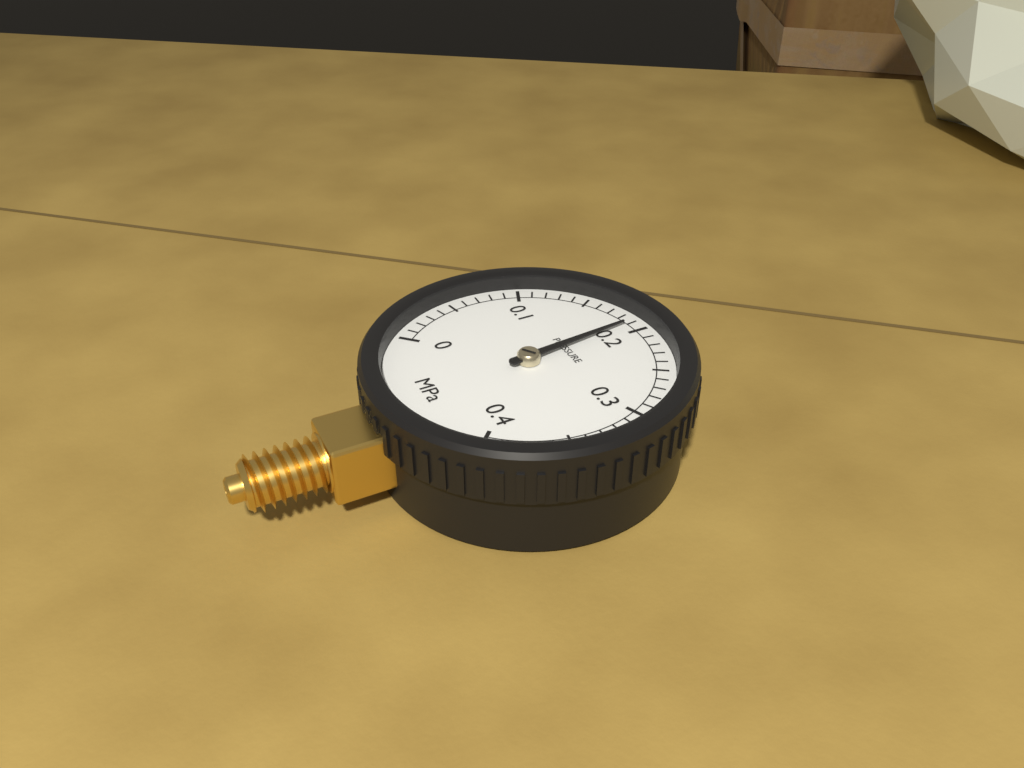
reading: 0.19 MPa
